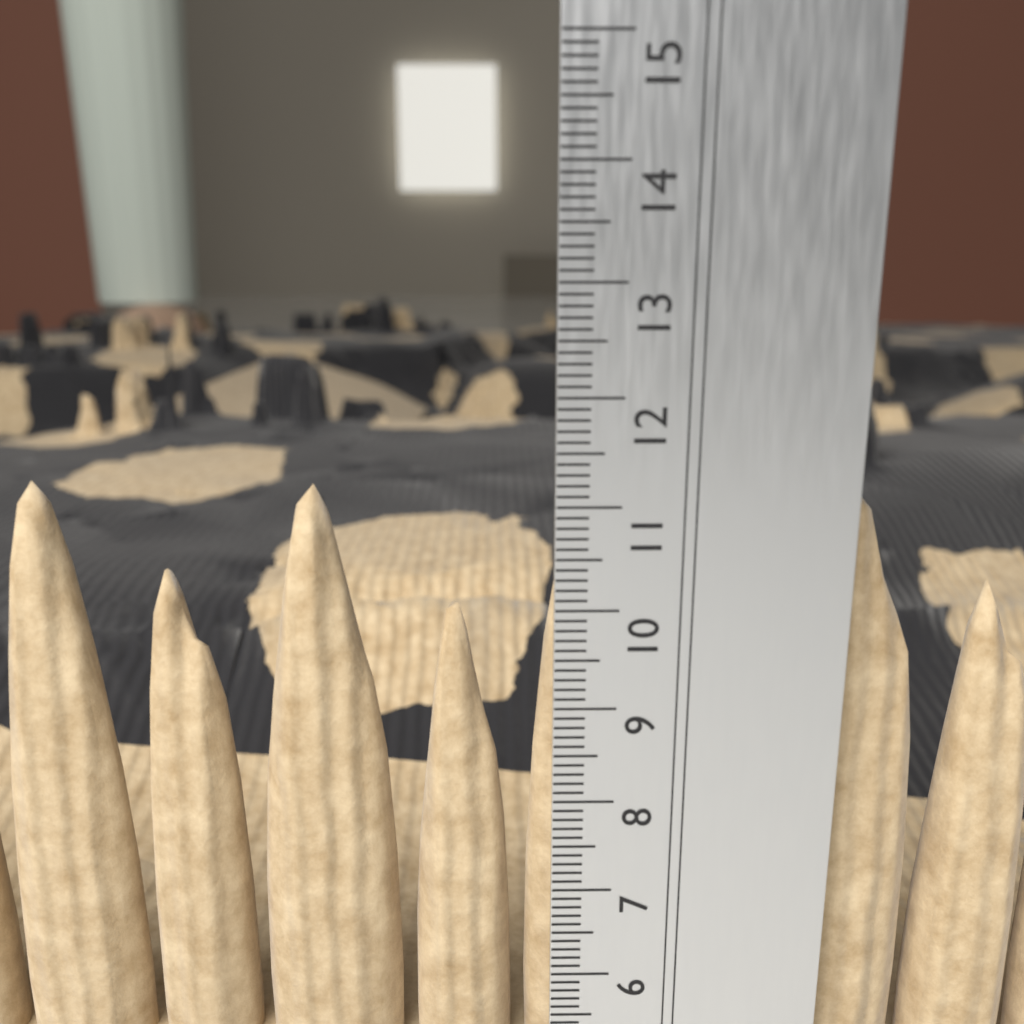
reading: 11.1 cm
